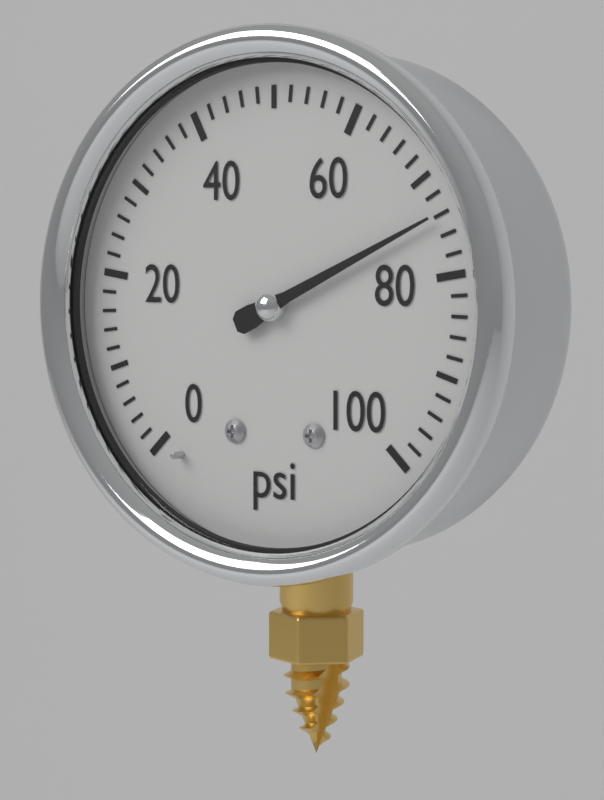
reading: 74 psi
